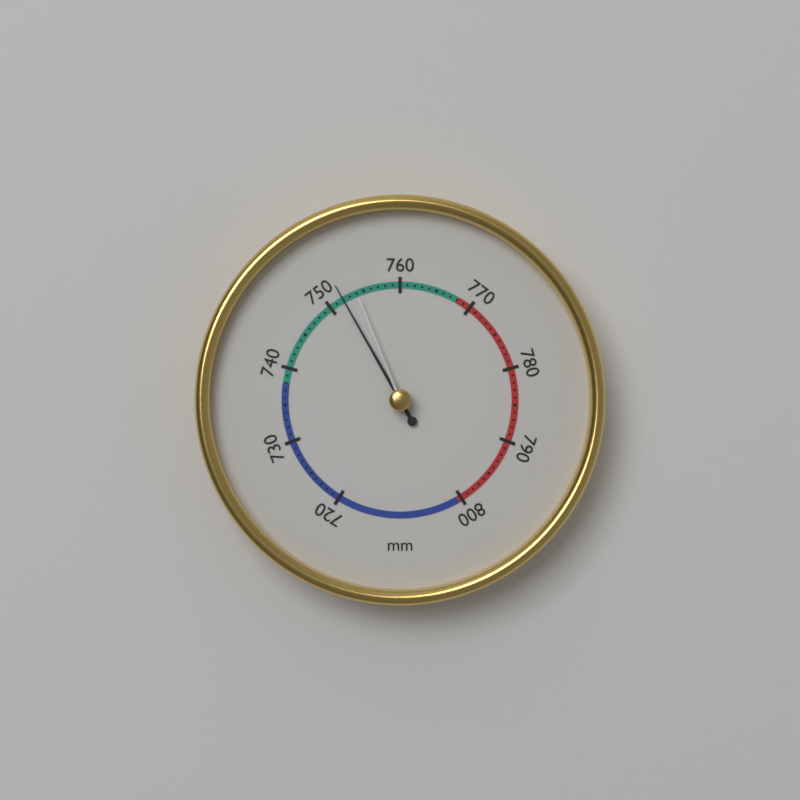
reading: 752 mm
